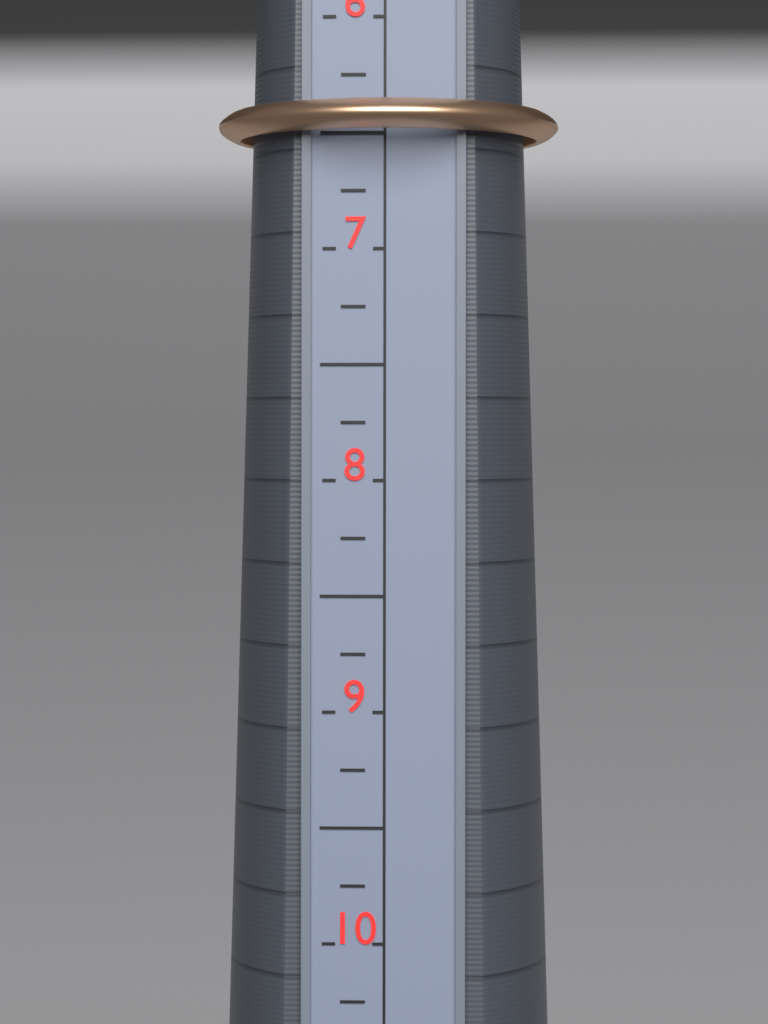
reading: 6.50 (no unit)
